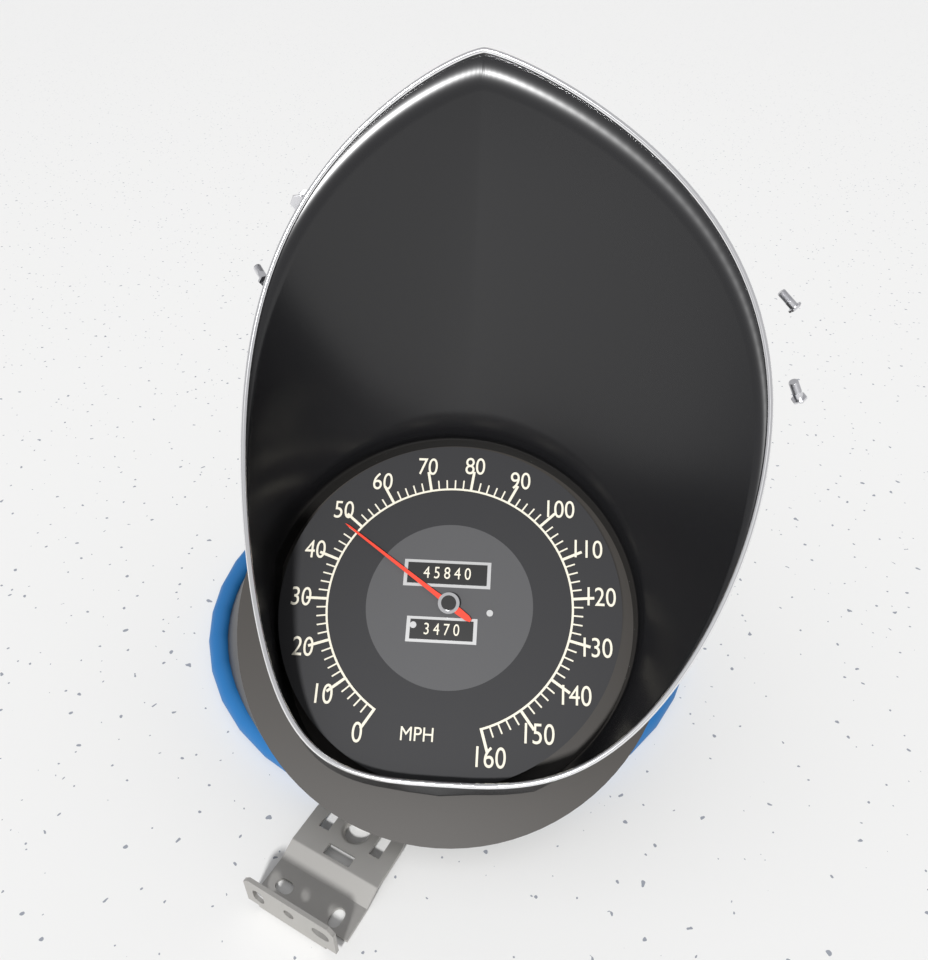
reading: 48 MPH
